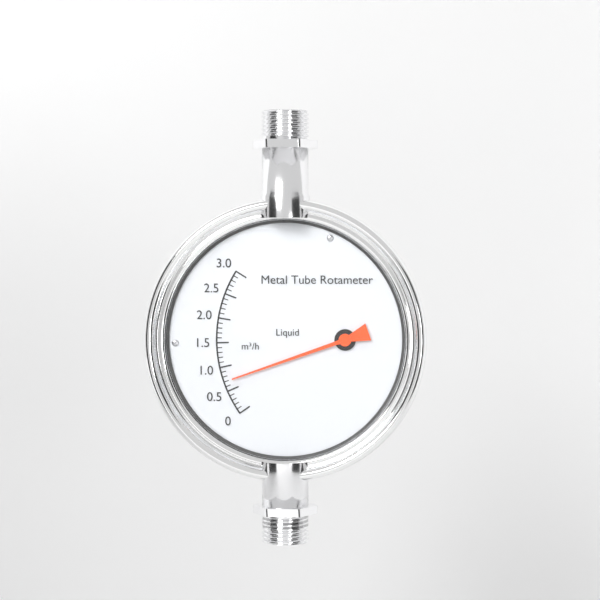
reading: 0.7 m³/h
